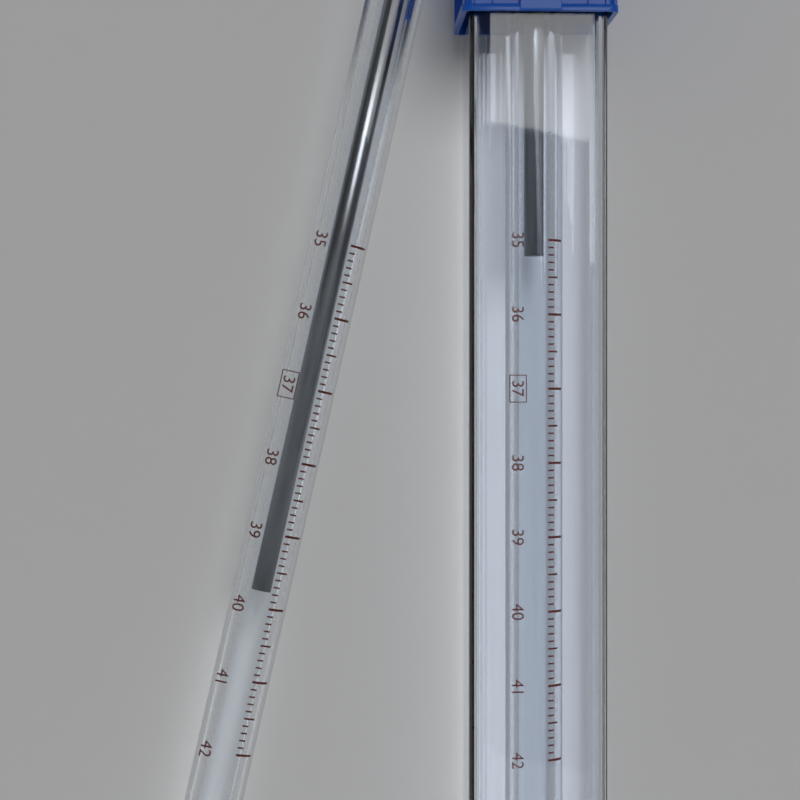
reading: 39.8 °C
